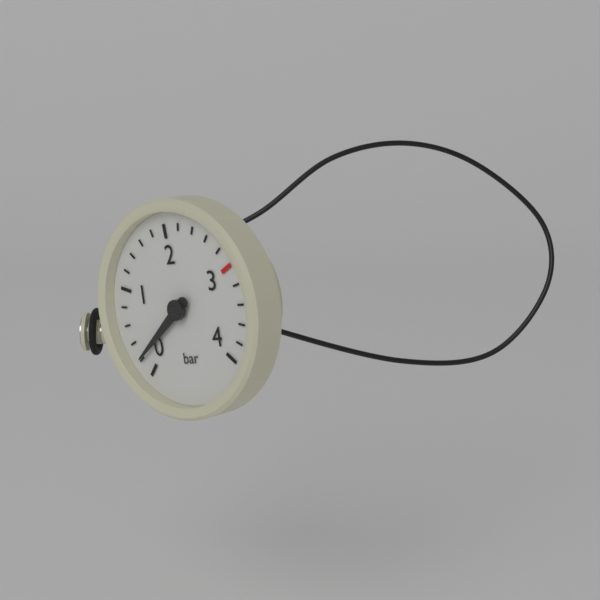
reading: 0.2 bar
